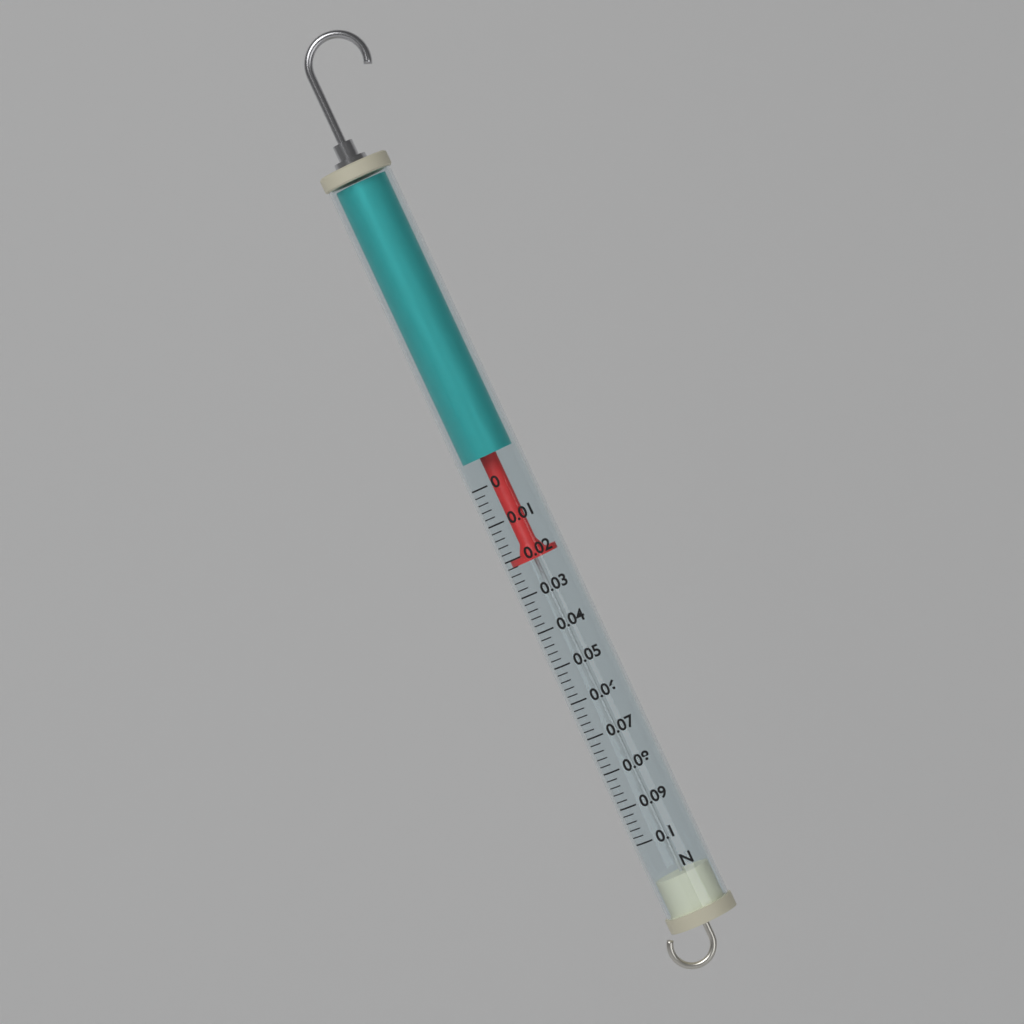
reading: 0.022 N
